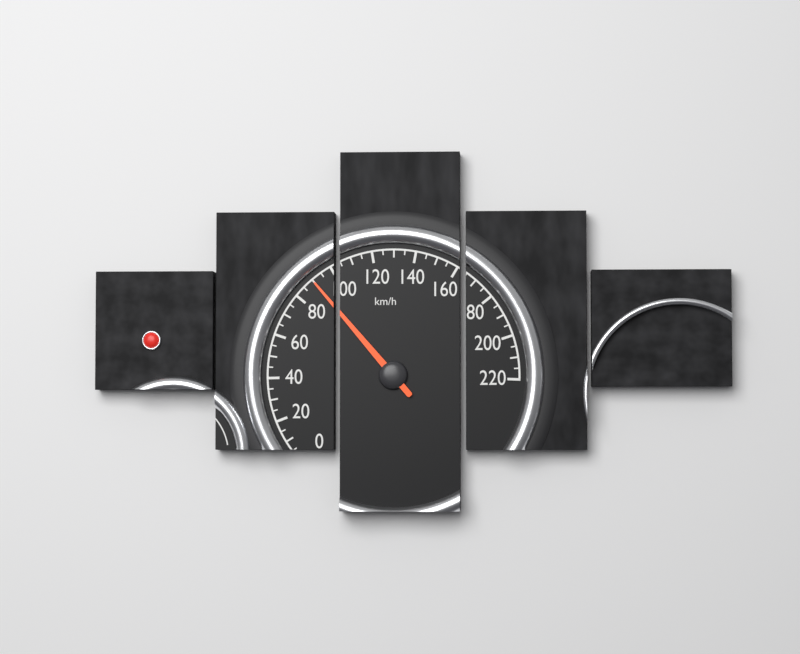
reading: 90 km/h
